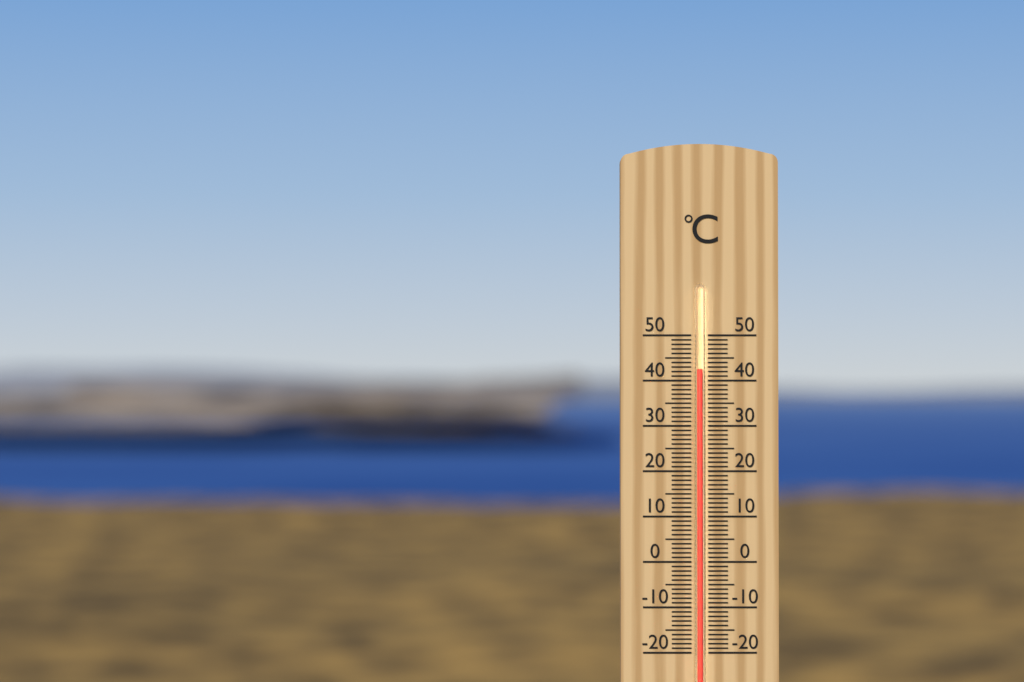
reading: 42.5 °C
